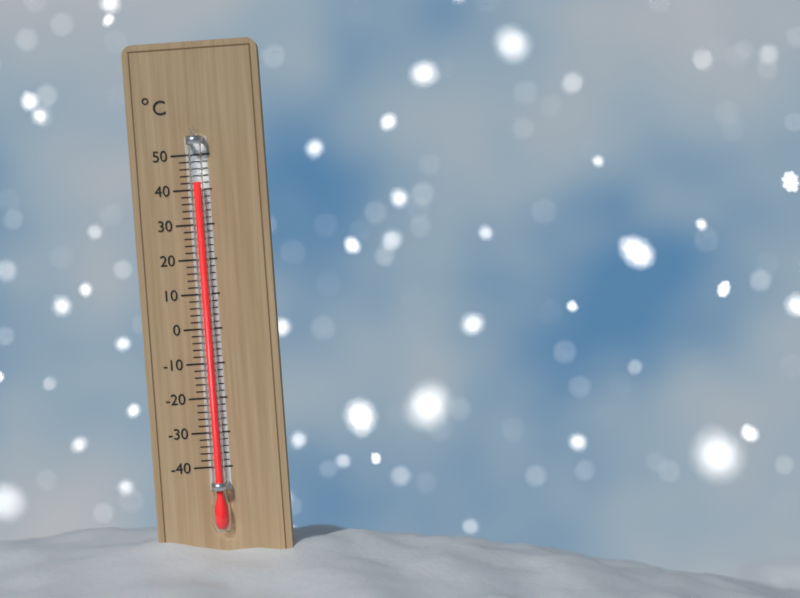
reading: 42 °C
